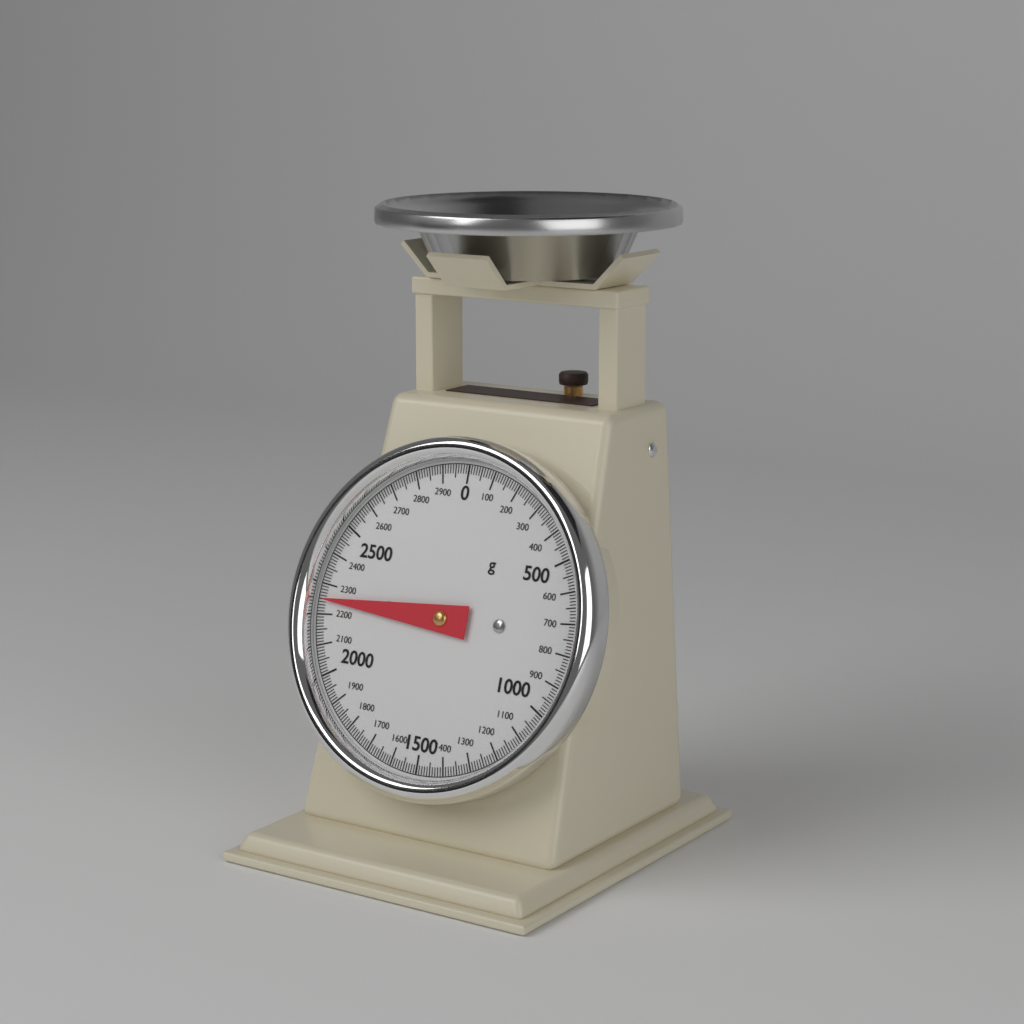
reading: 2250 g
